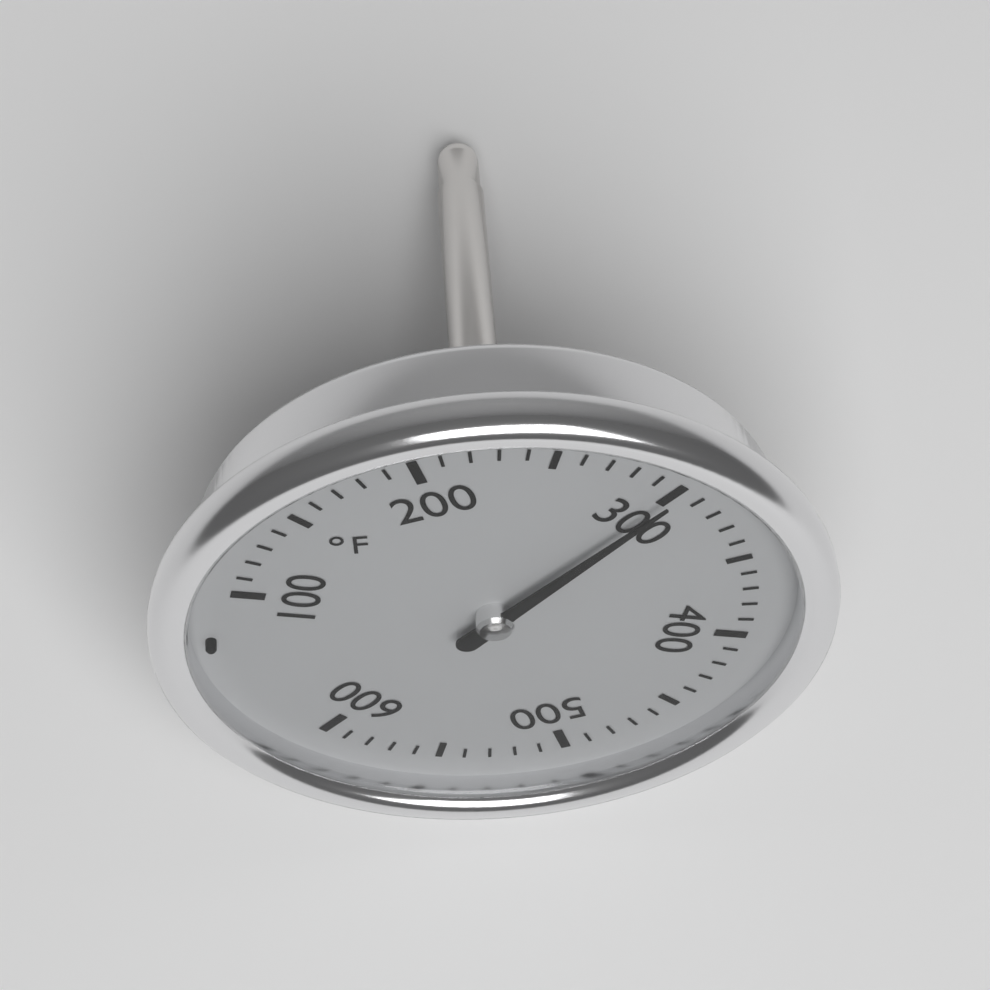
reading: 300 °F
